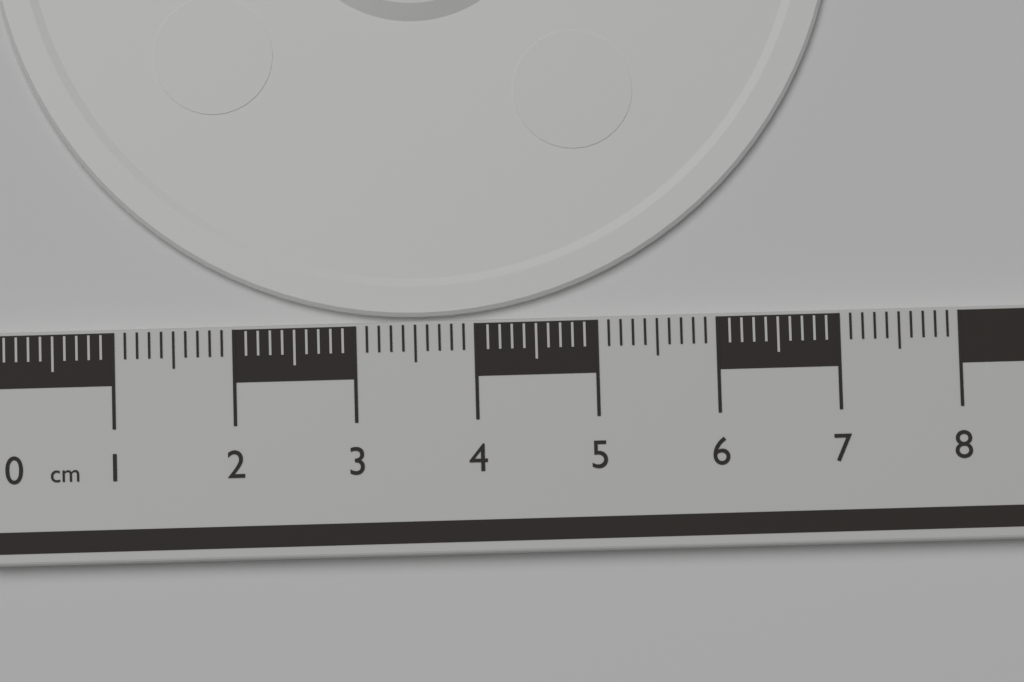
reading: 7.1 cm
